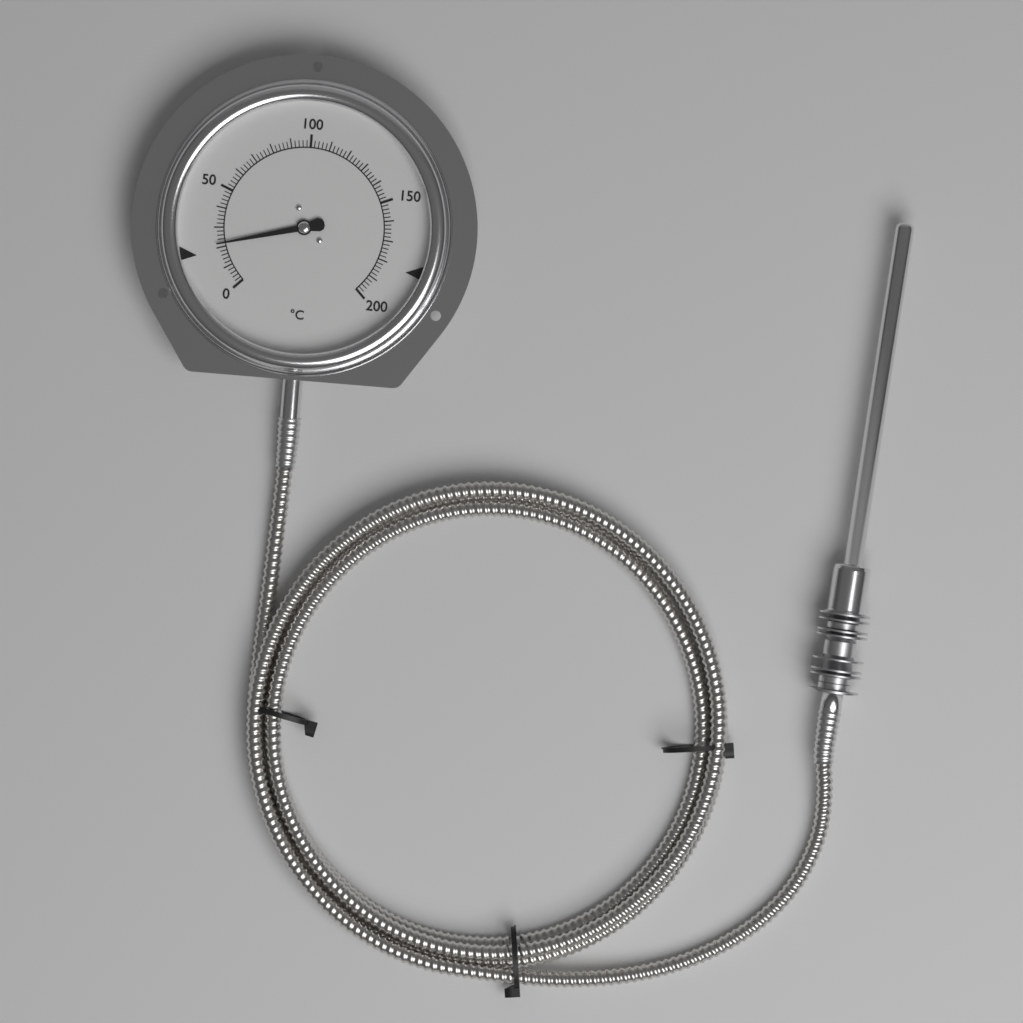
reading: 22 °C
